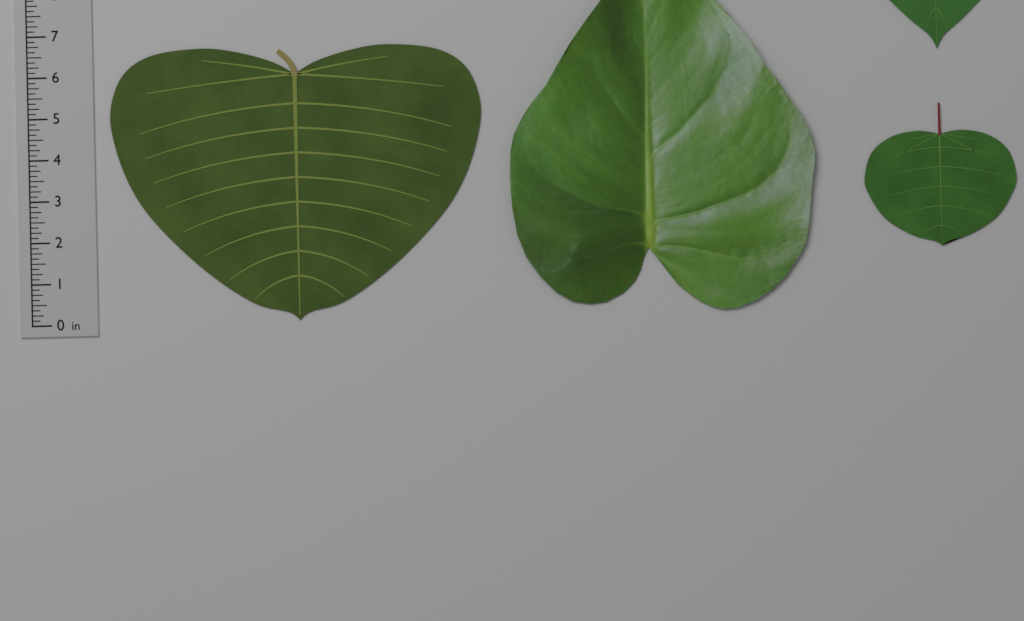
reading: 6.625 in
